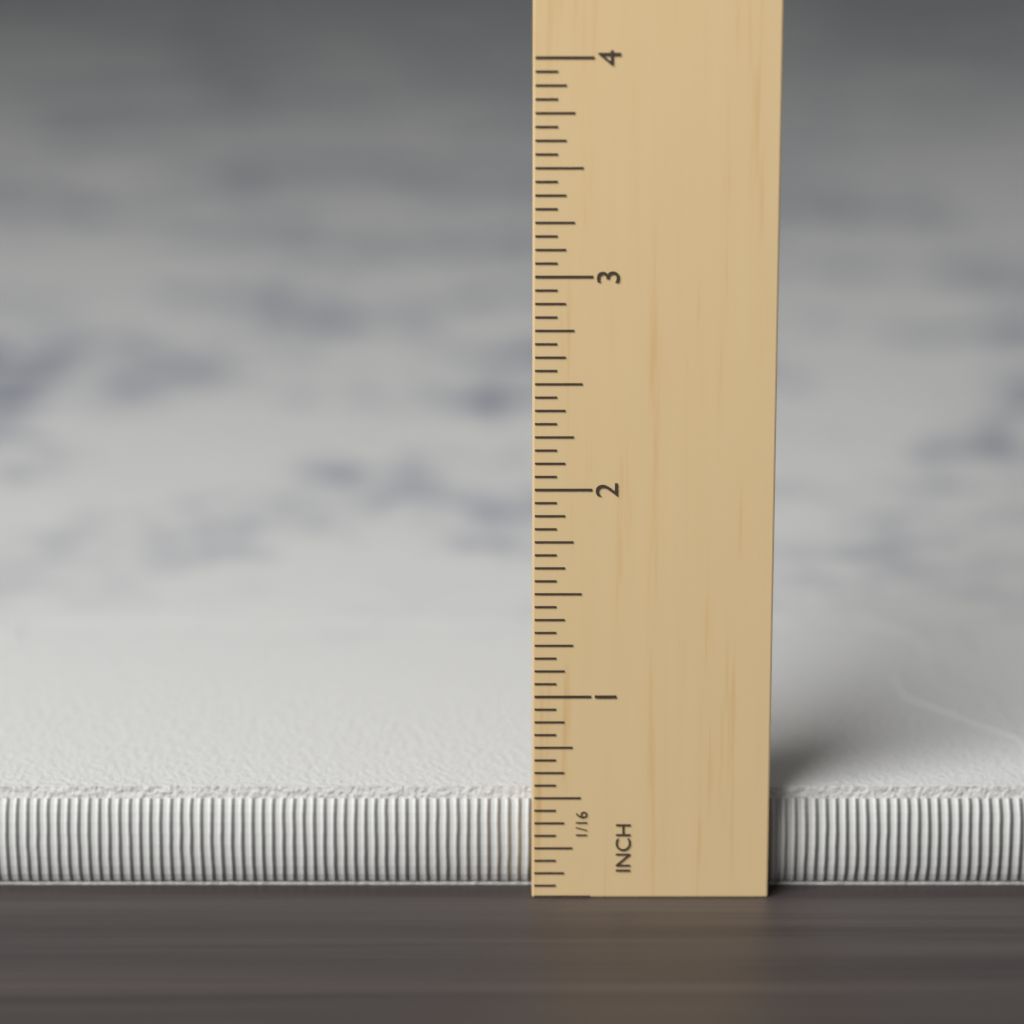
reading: 0.5000 in
